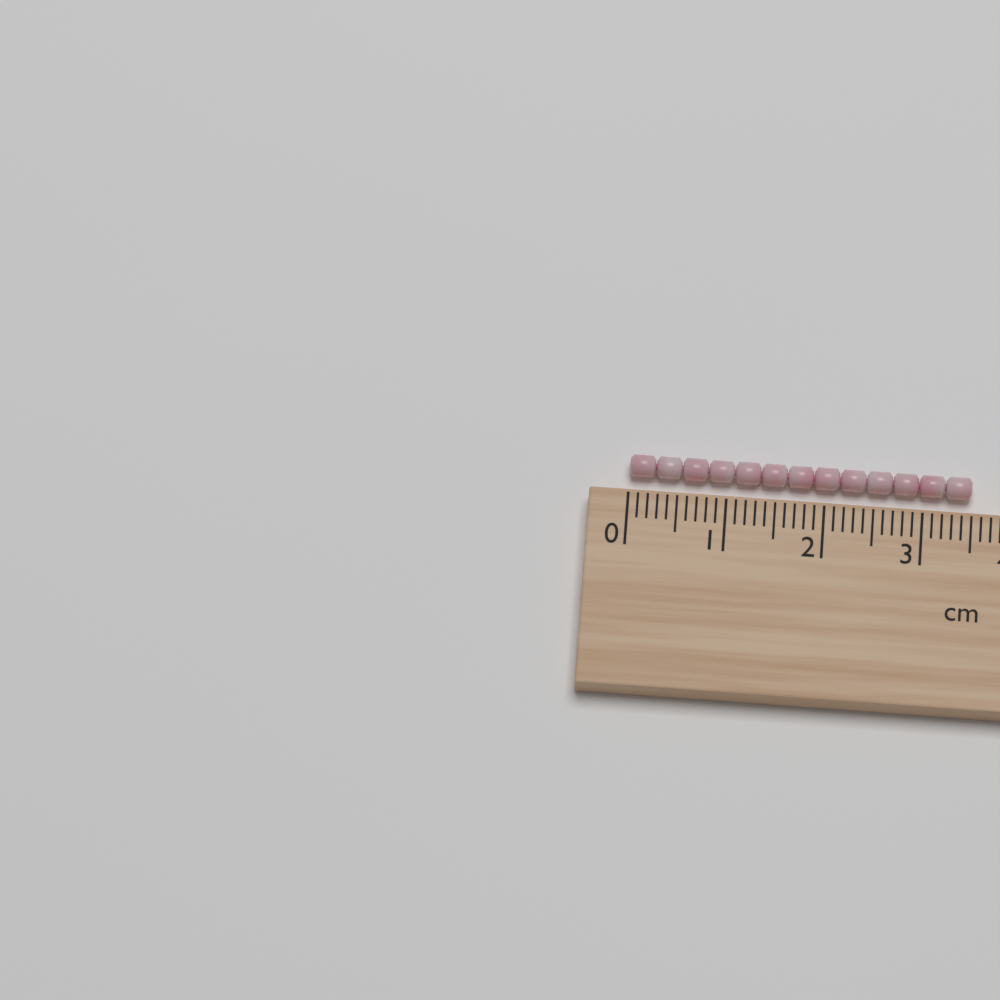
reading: 3.5 cm
